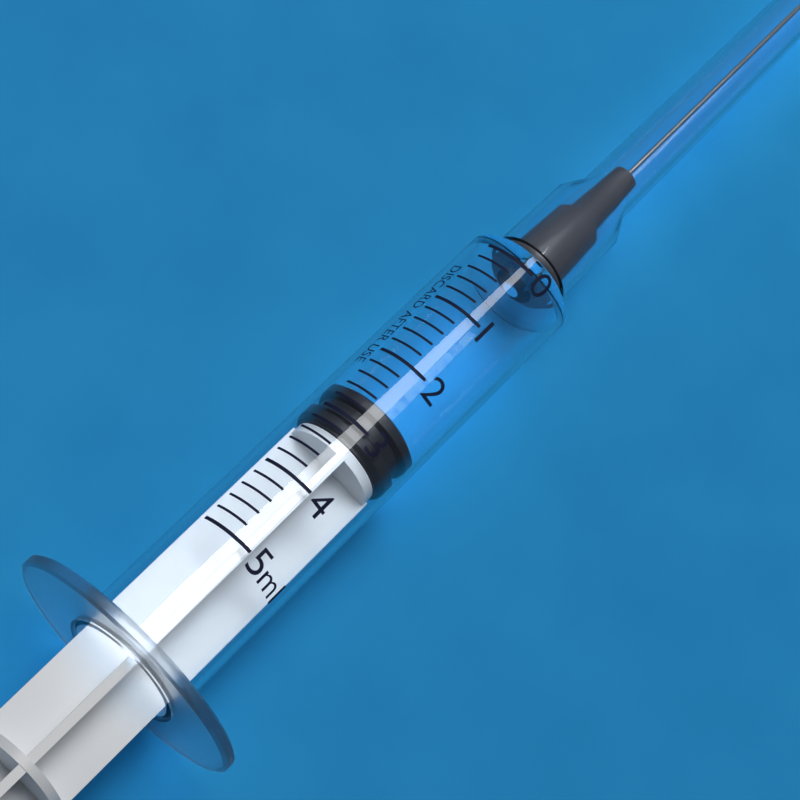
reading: 2.6 ml
